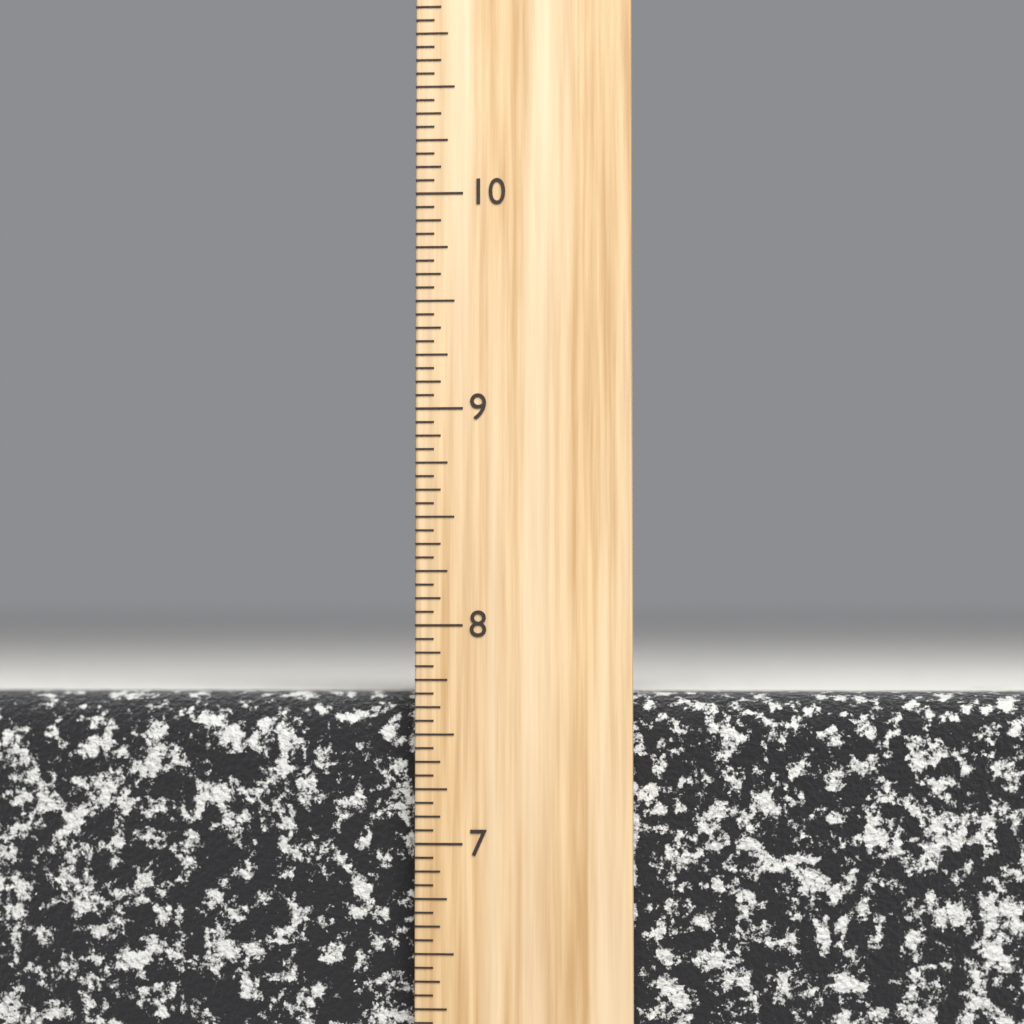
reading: 7.6875 inch
